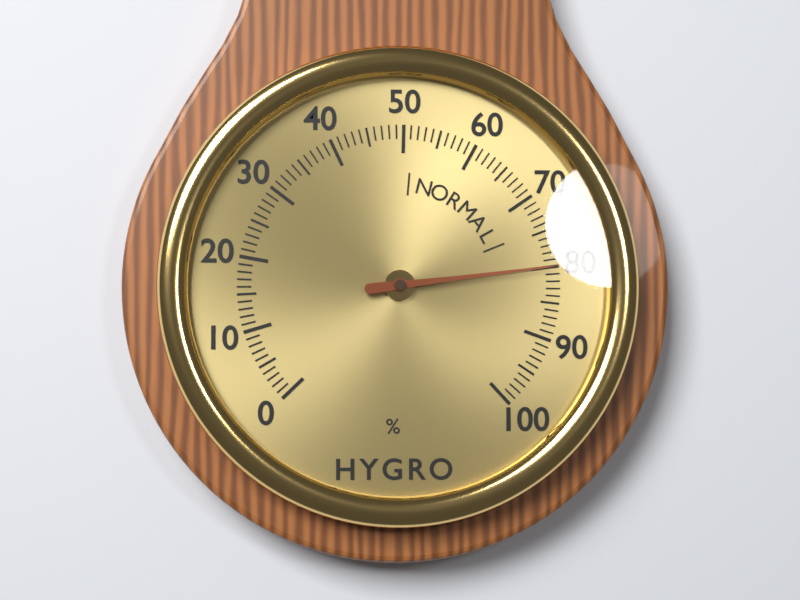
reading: 80 %
